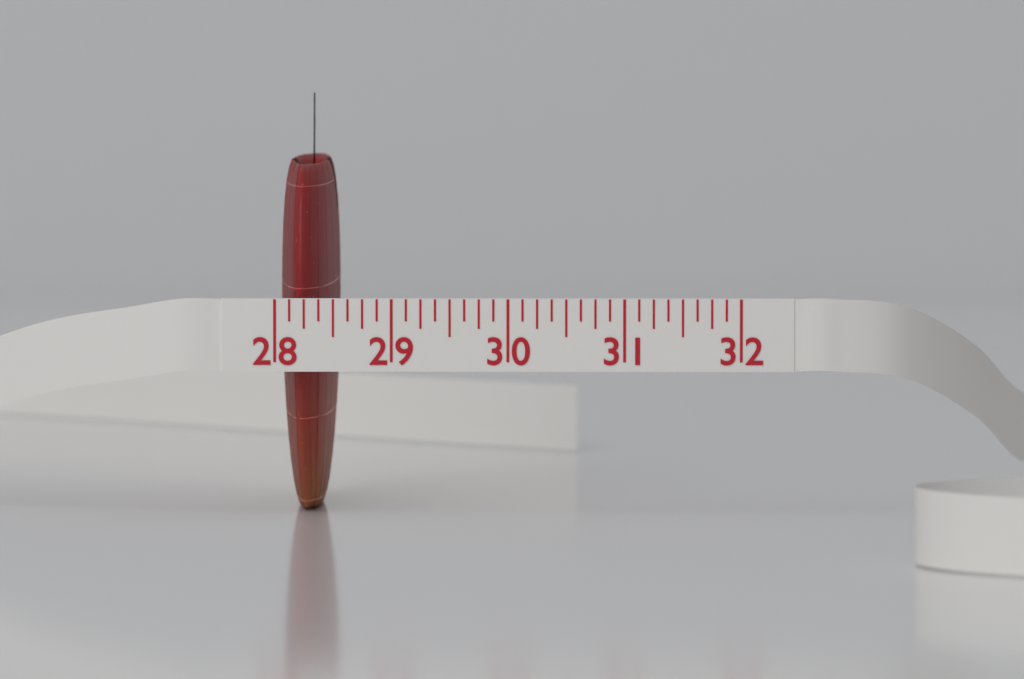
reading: 28.500 (no unit)
